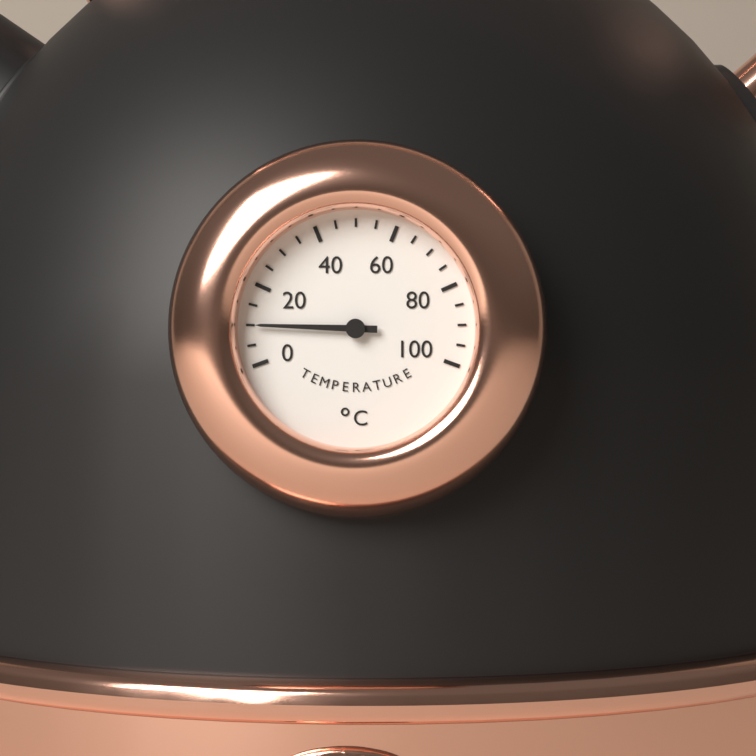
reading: 10 °C
